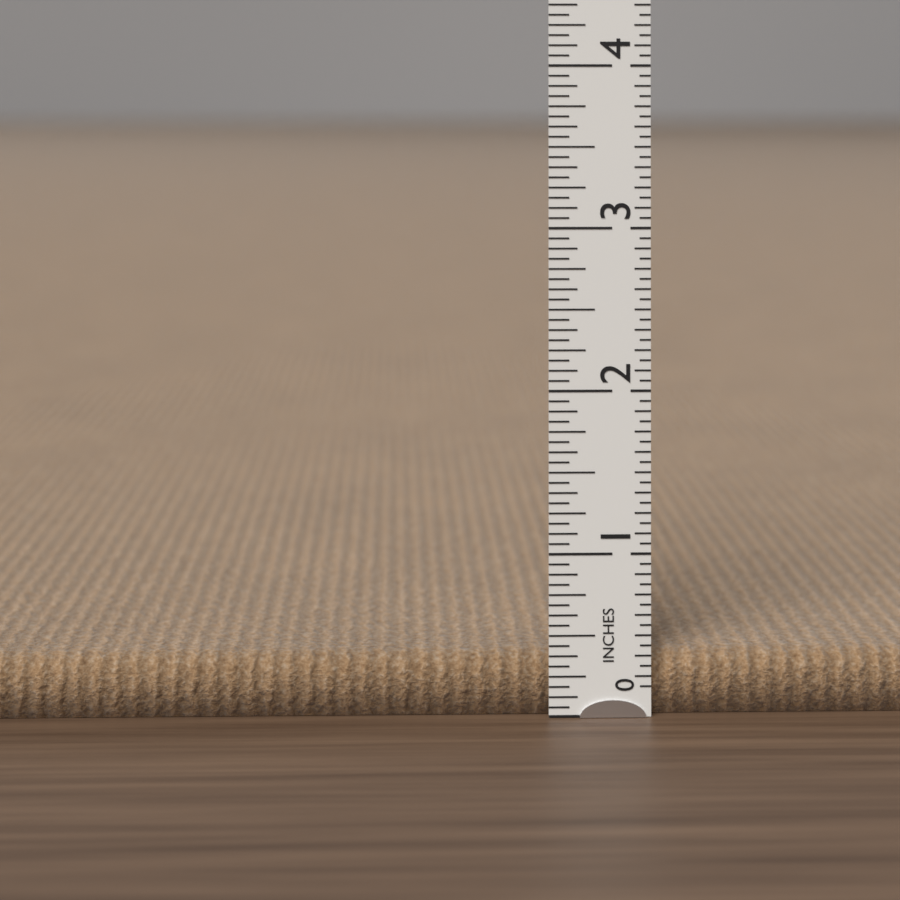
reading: 0.3750 in
